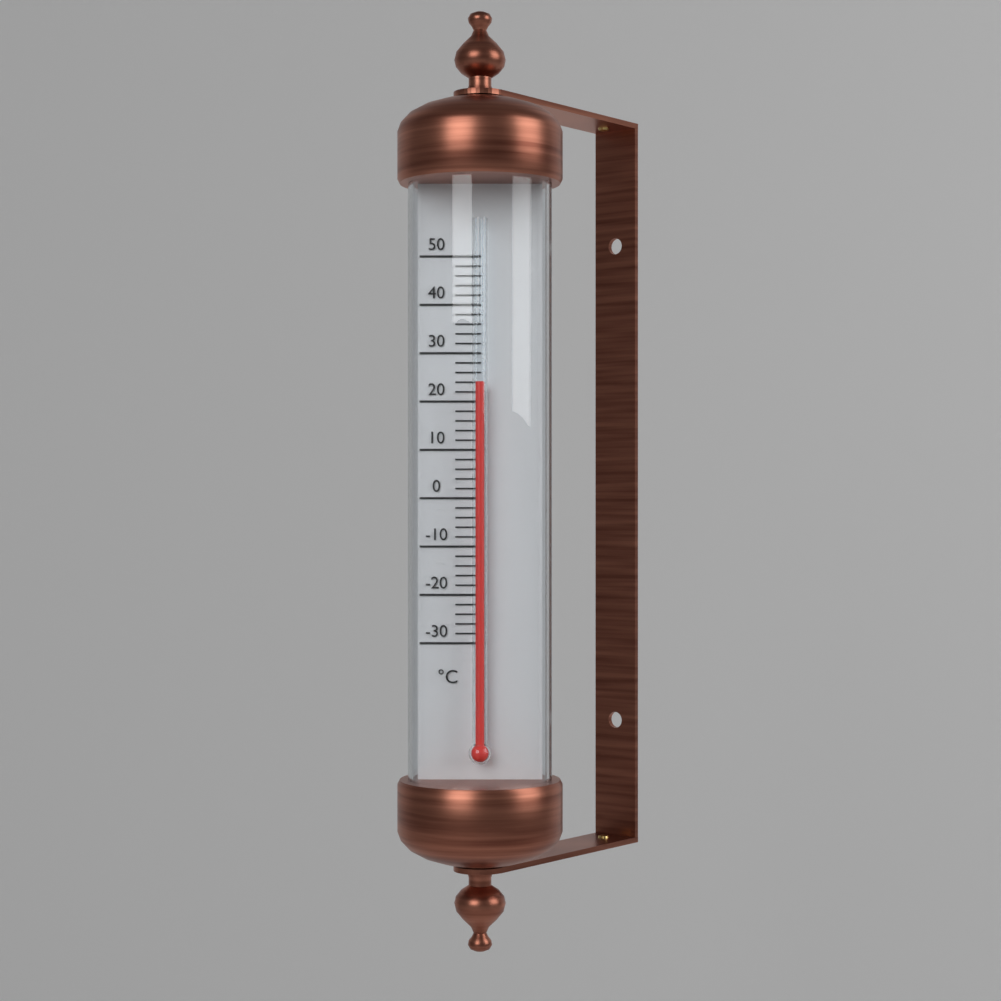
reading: 24 °C
